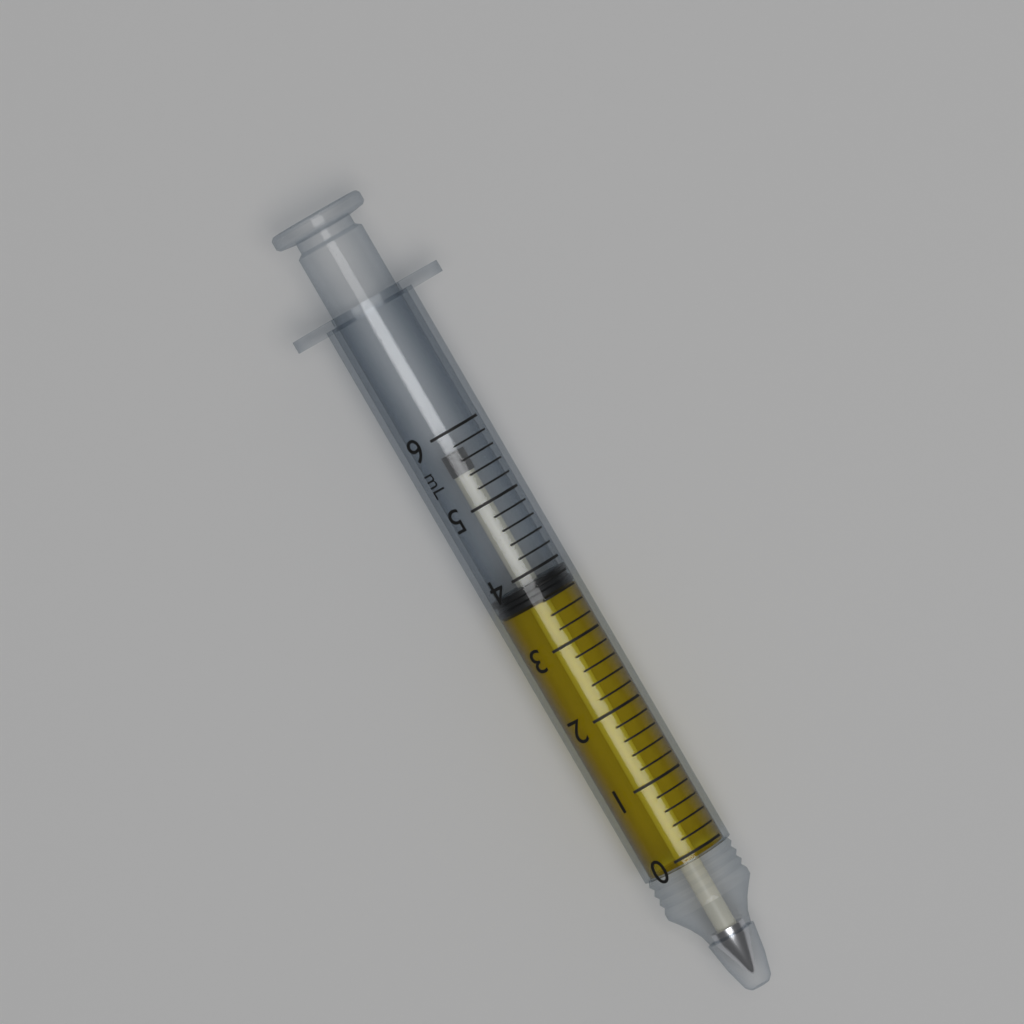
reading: 3.6 mL
